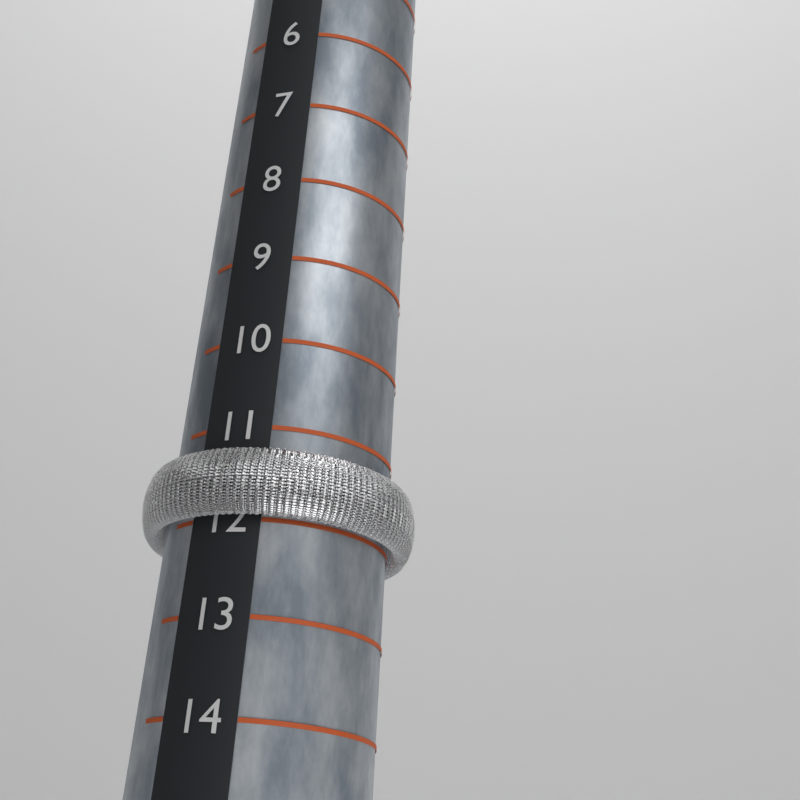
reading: 12 (no unit)
